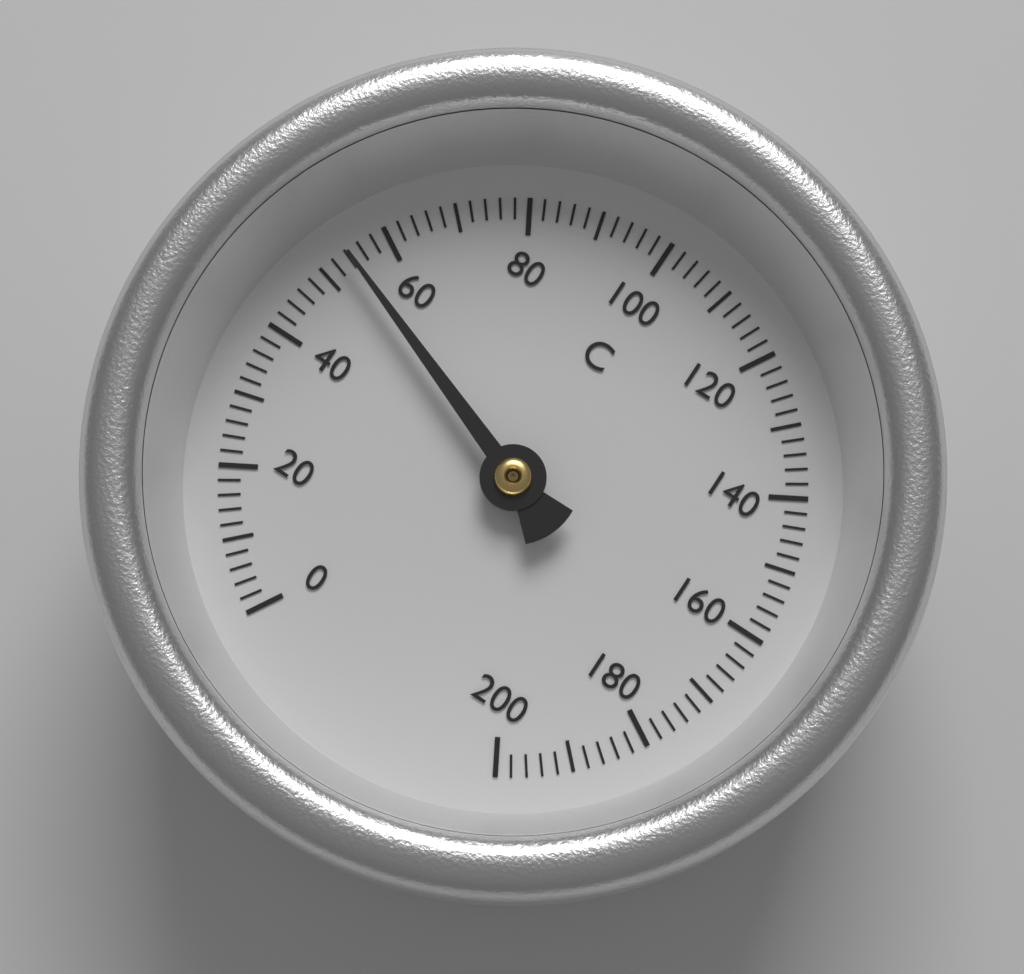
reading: 54 °C
